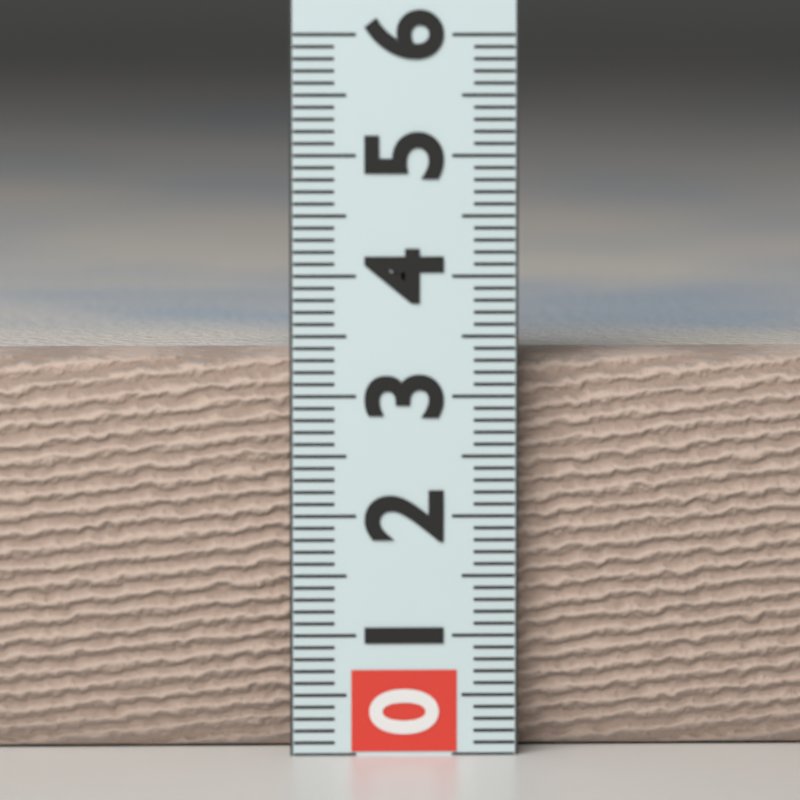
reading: 3.3 (no unit)
